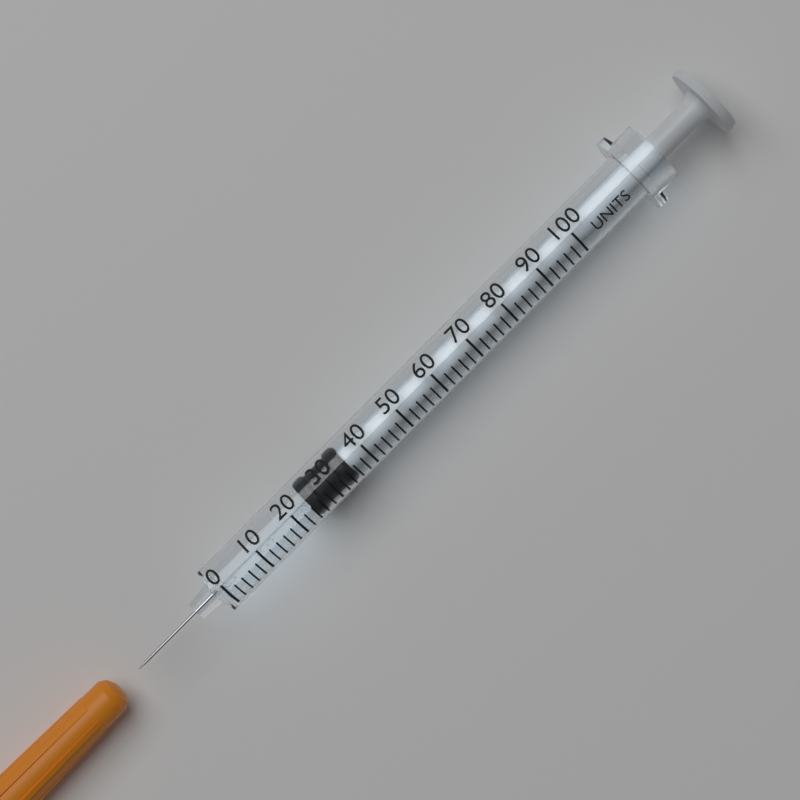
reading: 24 units
